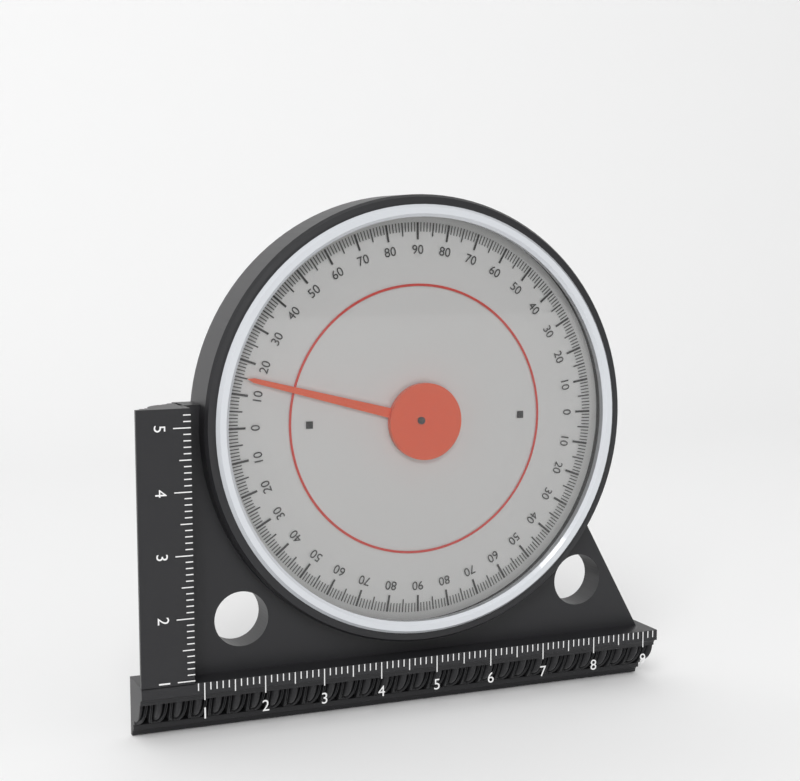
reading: 15 (no unit)
